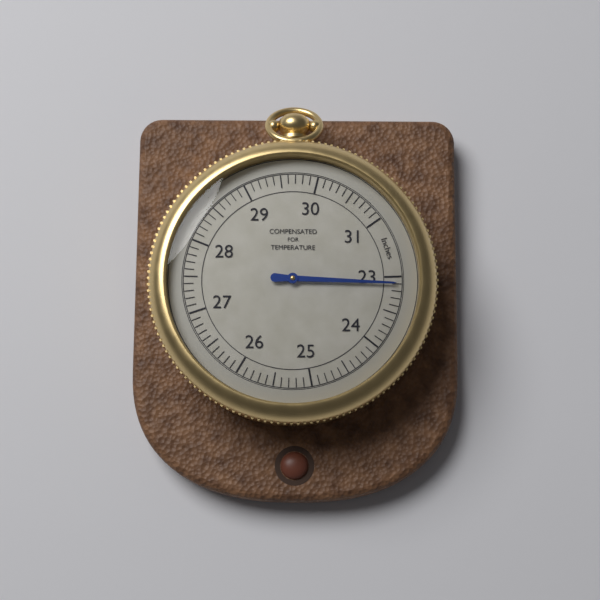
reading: 23.1 inches
